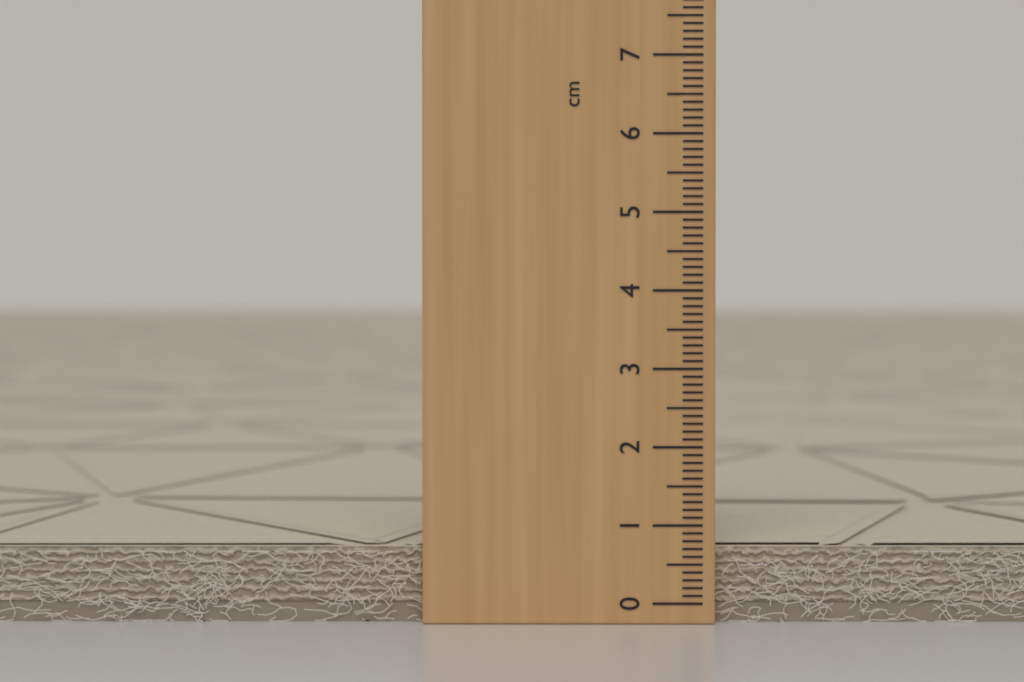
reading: 0.7 cm
